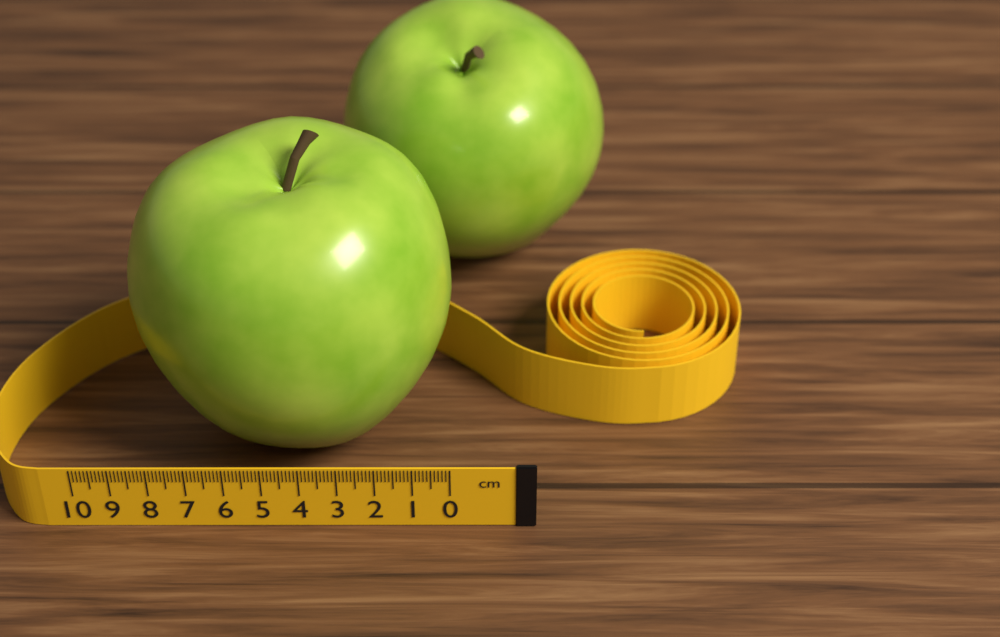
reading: 8.8 cm
